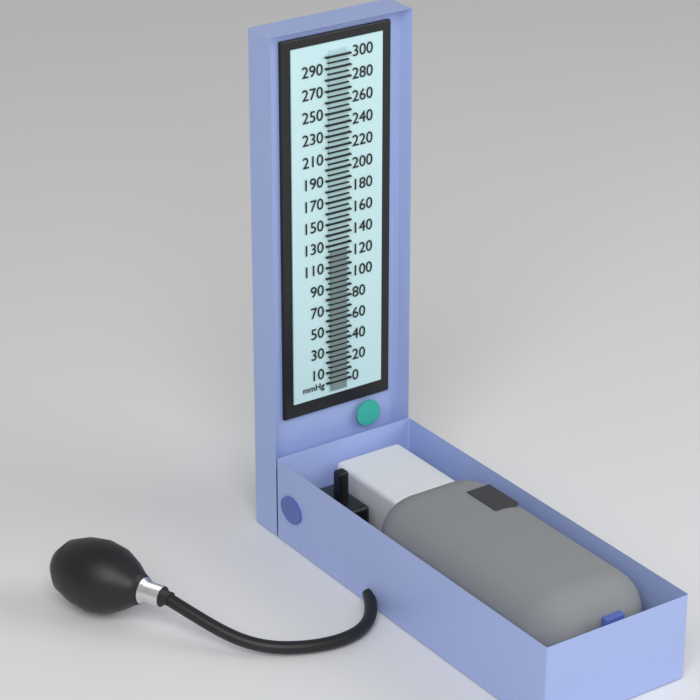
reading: 125 mmHg
